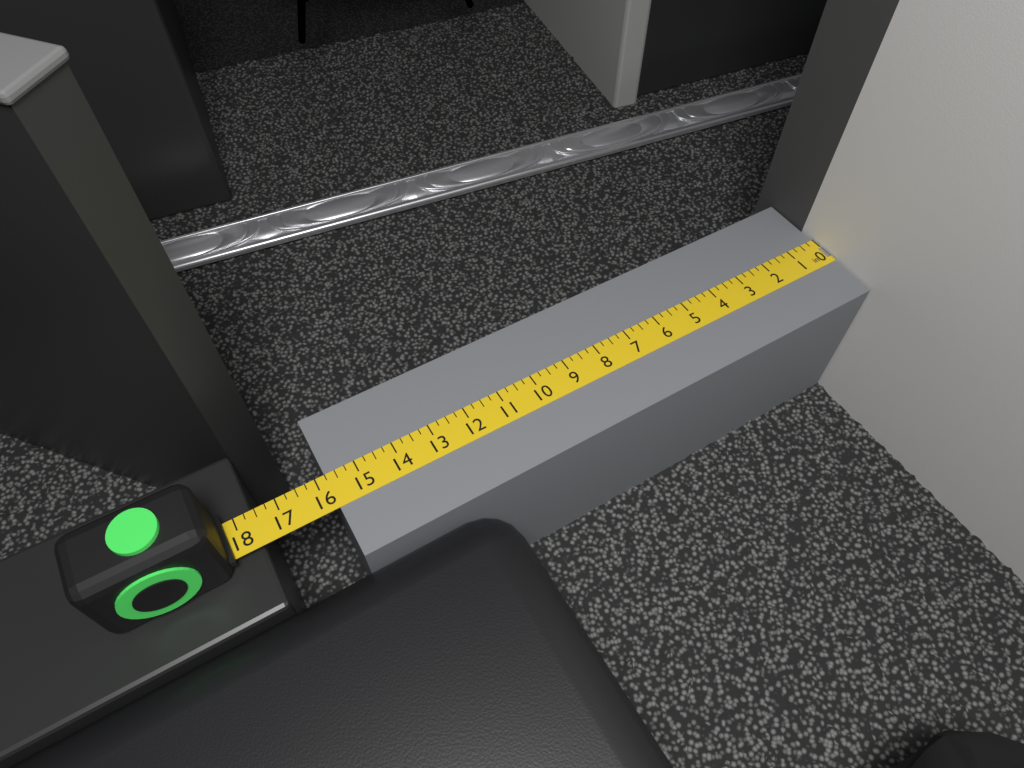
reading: 15.75 in
